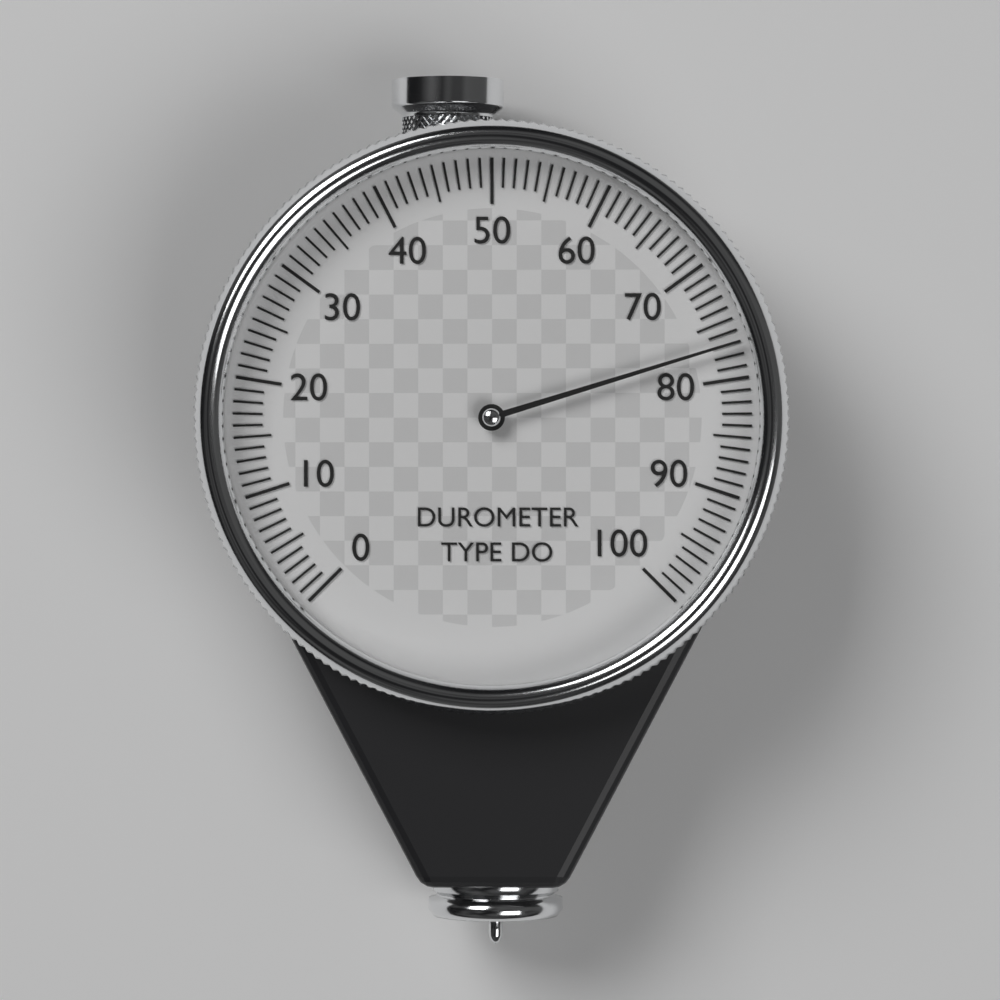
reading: 77 (no unit)
